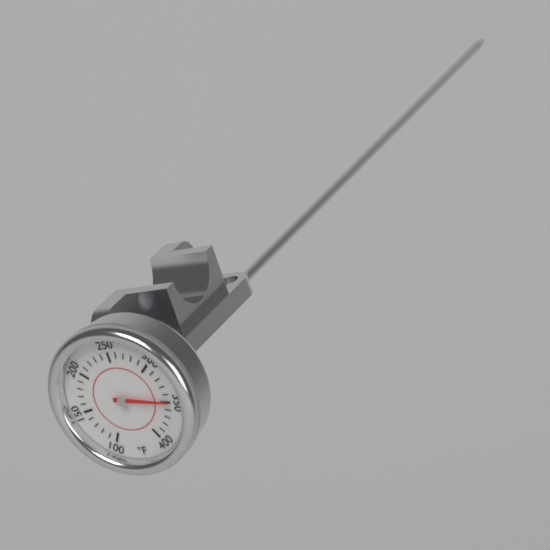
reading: 350 °F
